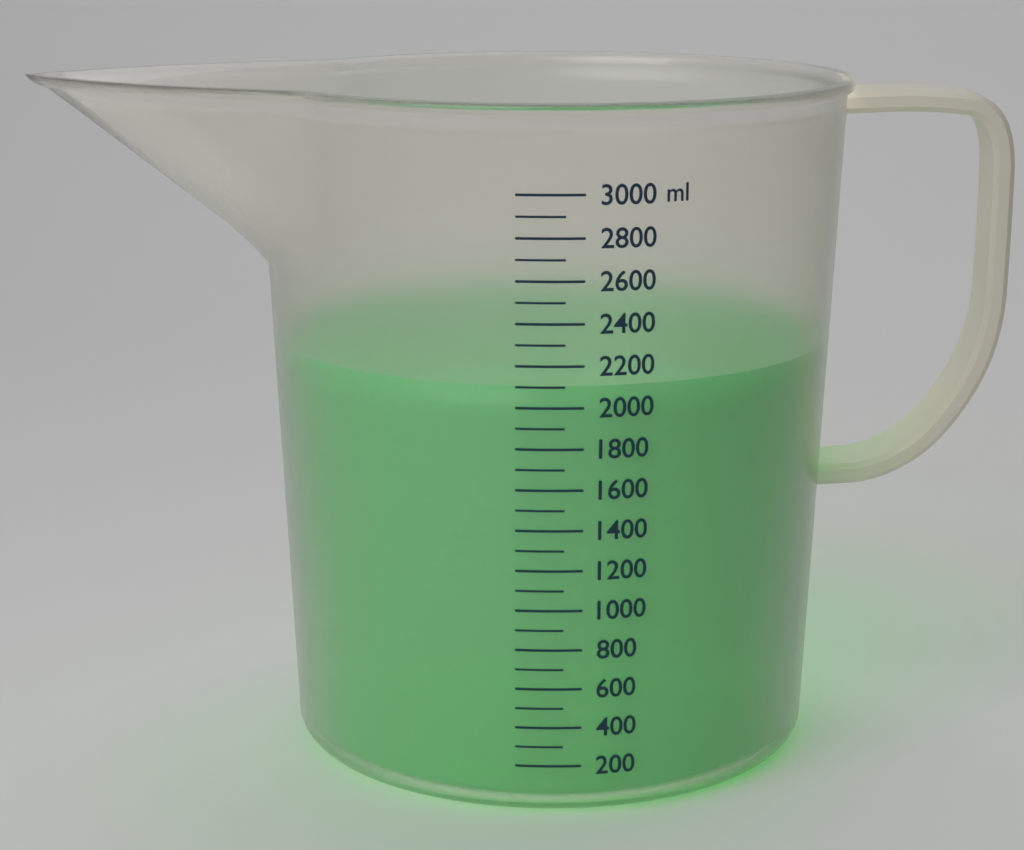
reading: 2100 ml
